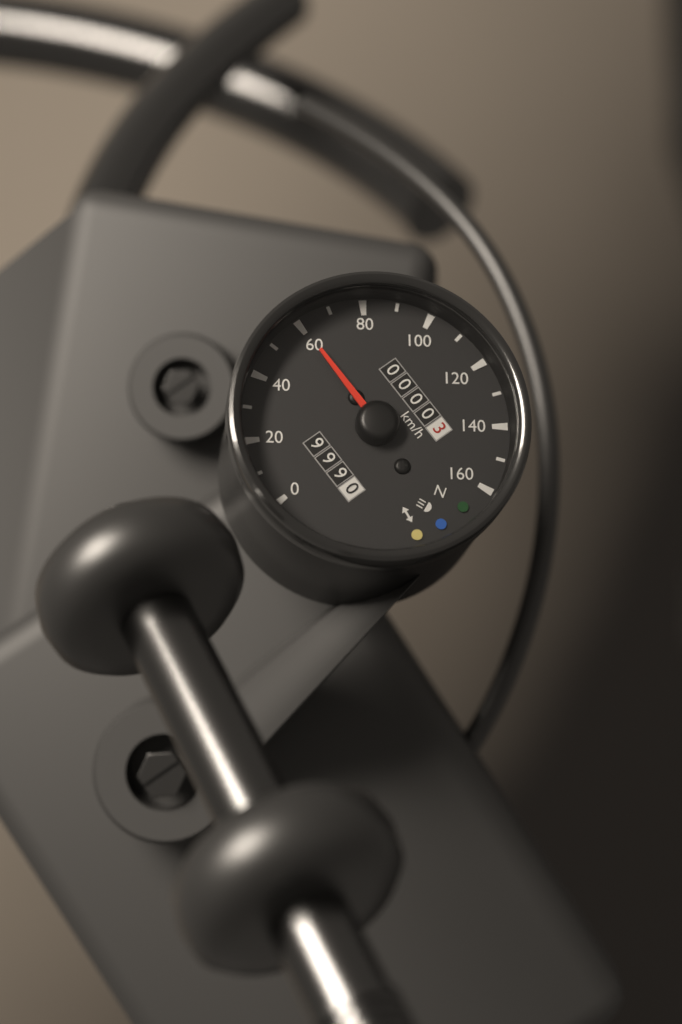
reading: 60 km/h
